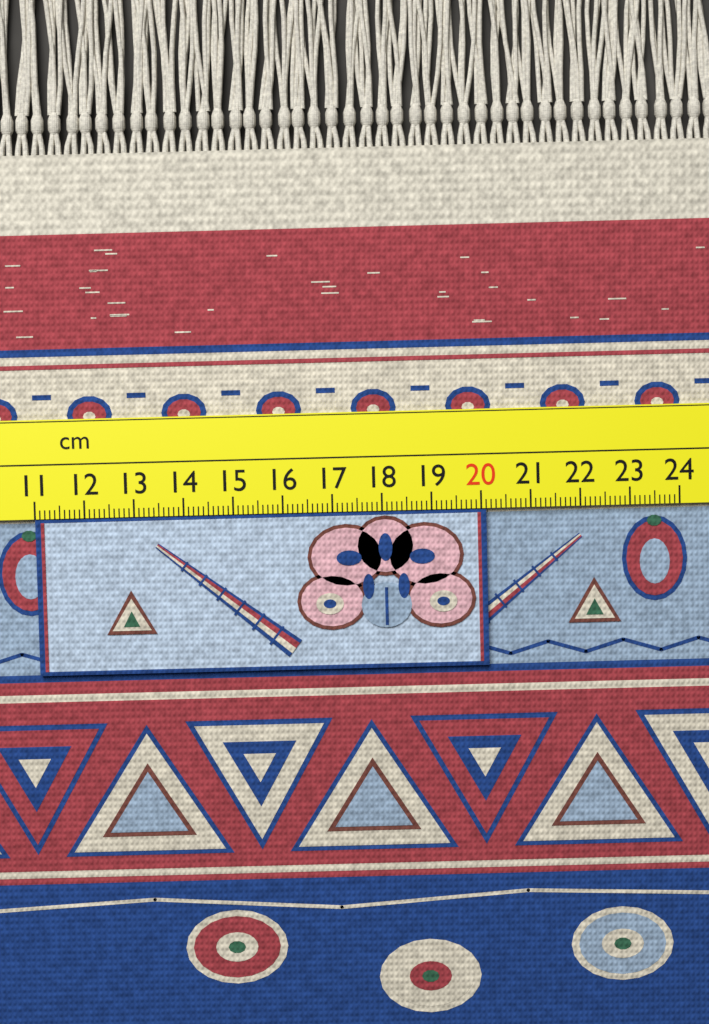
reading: 20.1 cm
